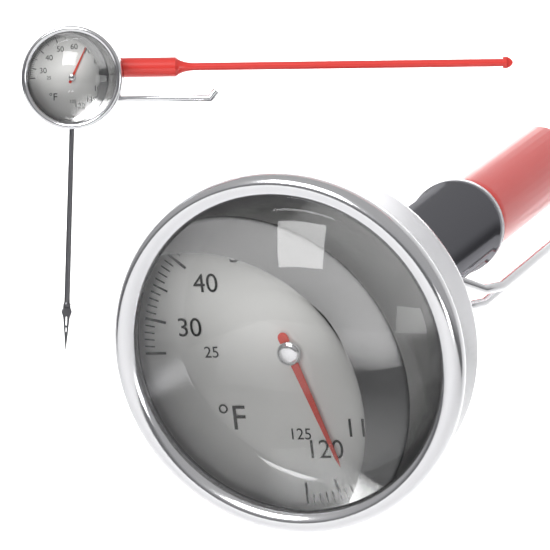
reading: 118 °F
